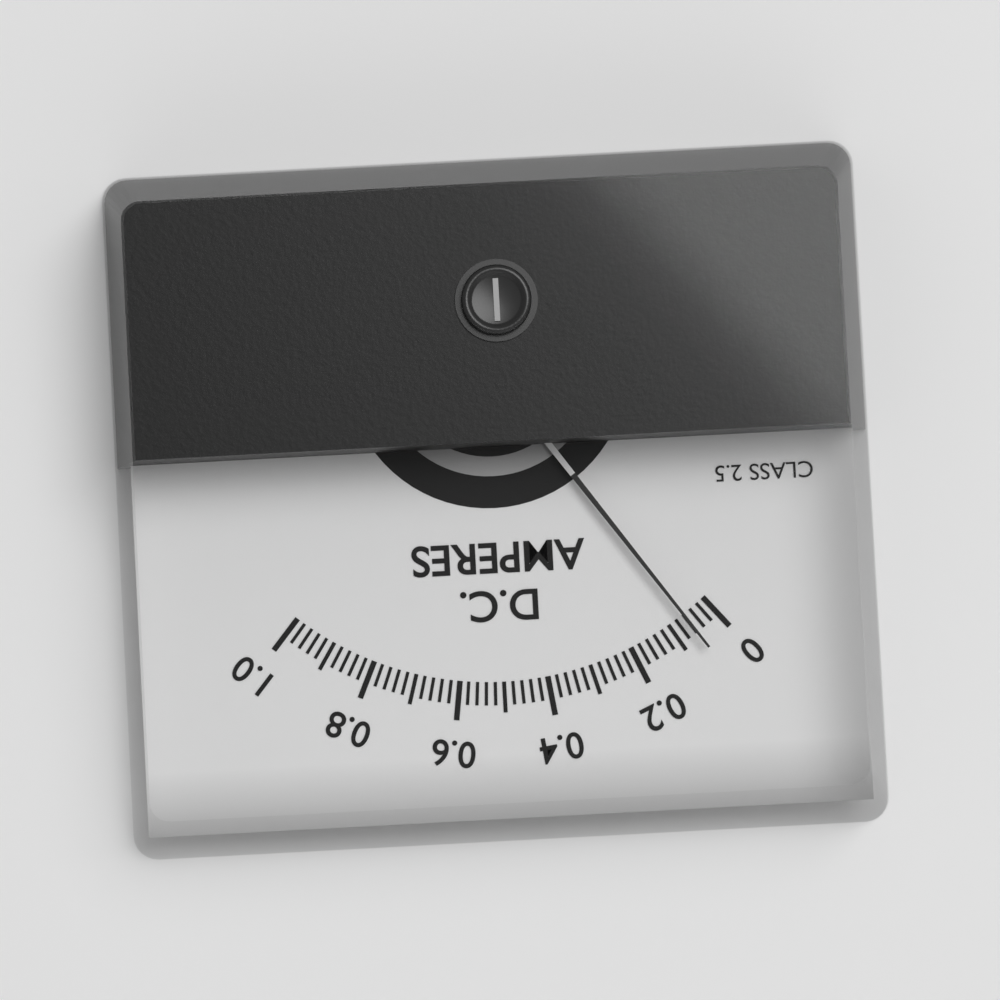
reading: 0.06 A
